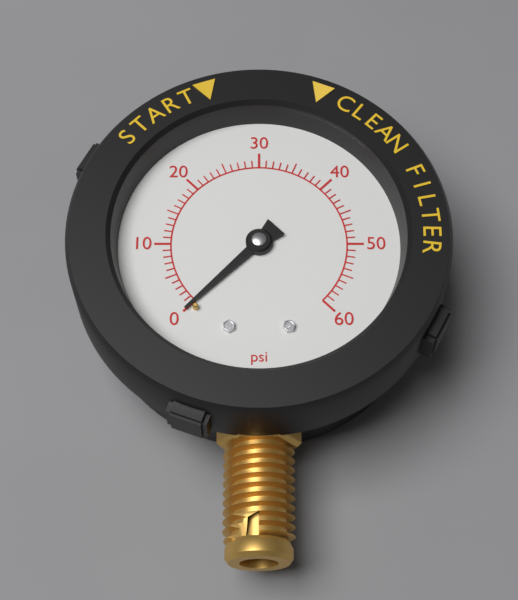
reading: 0 psi
